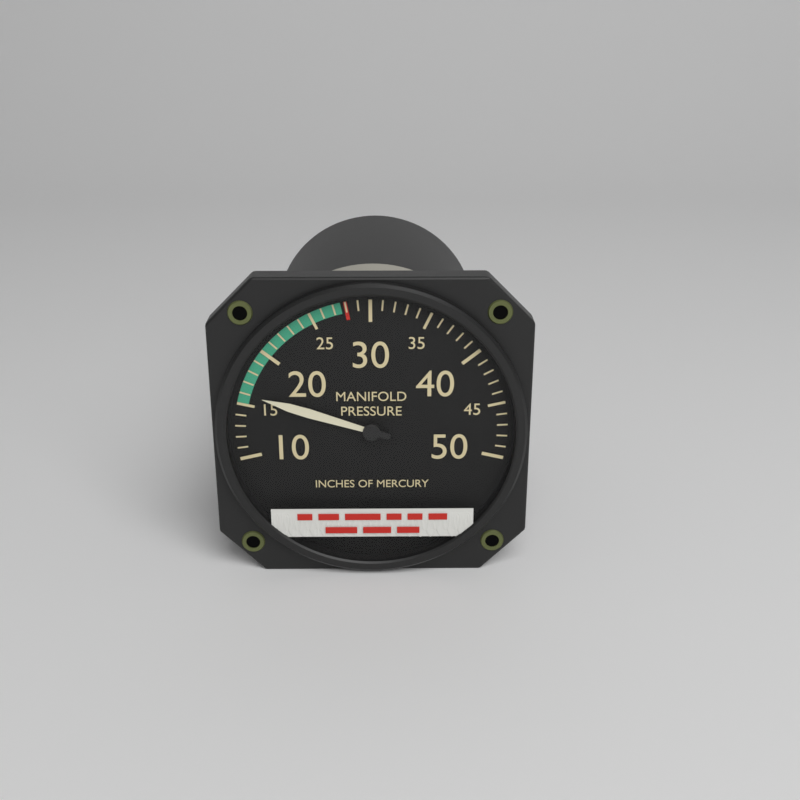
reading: 16 inHg
